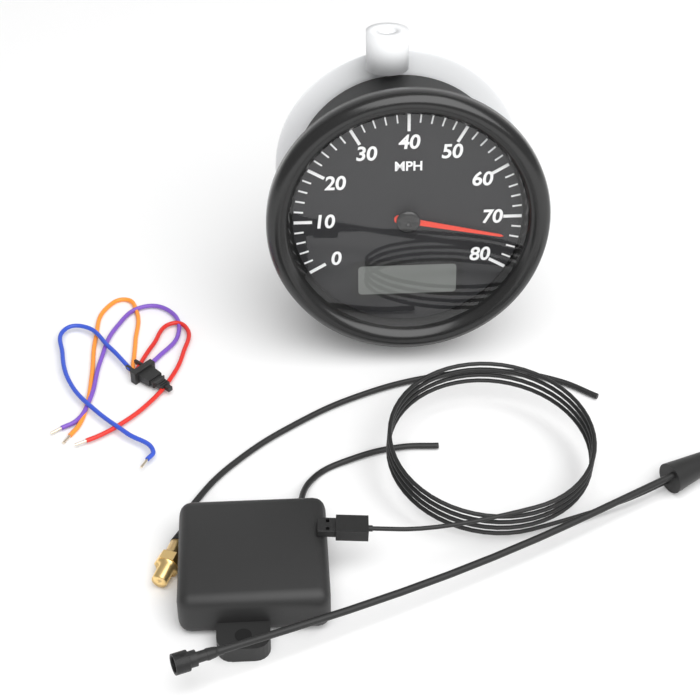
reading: 74 MPH
